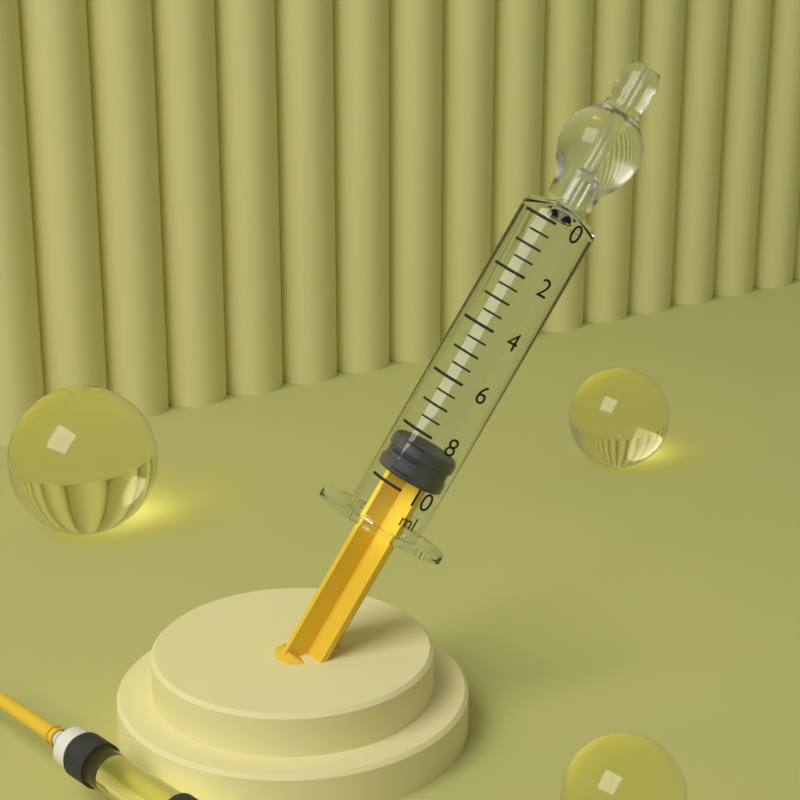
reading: 8.5 ml
